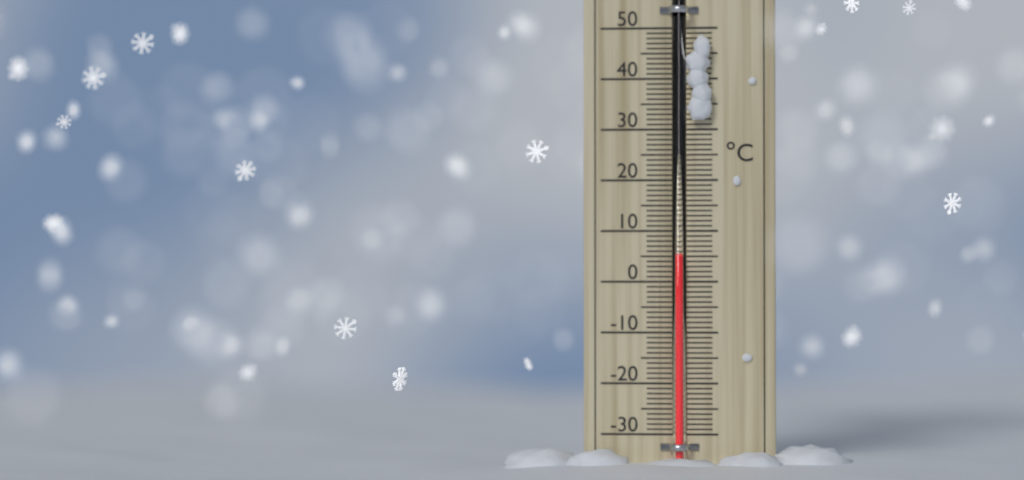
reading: 5 °C
